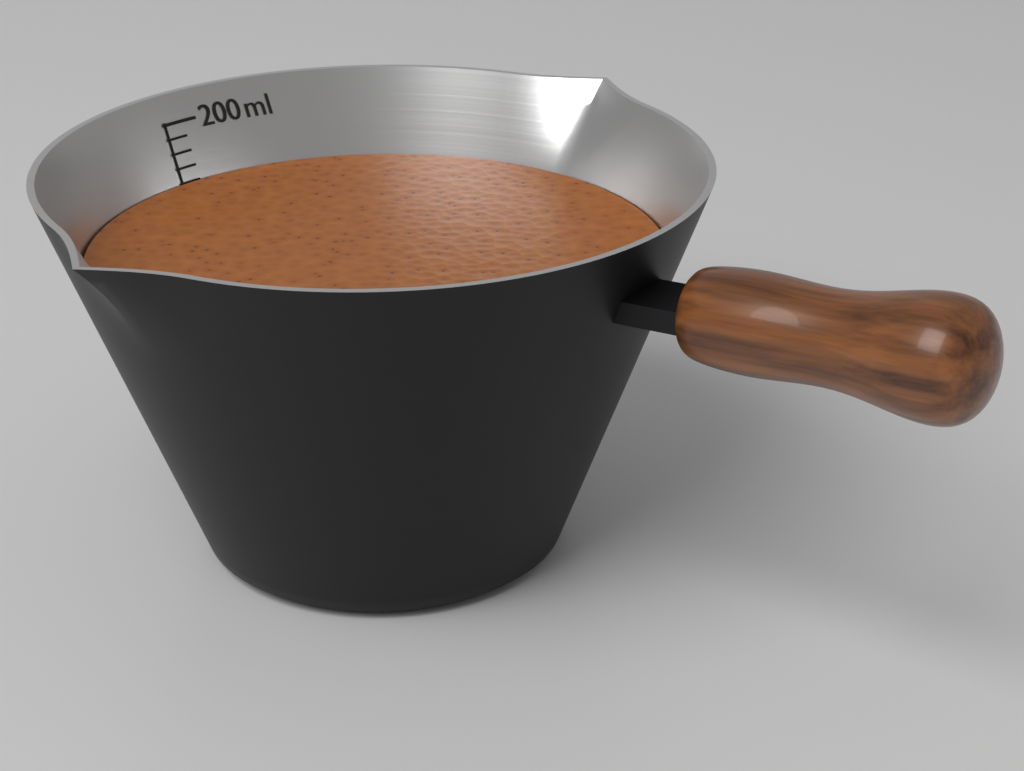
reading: 160 ml
